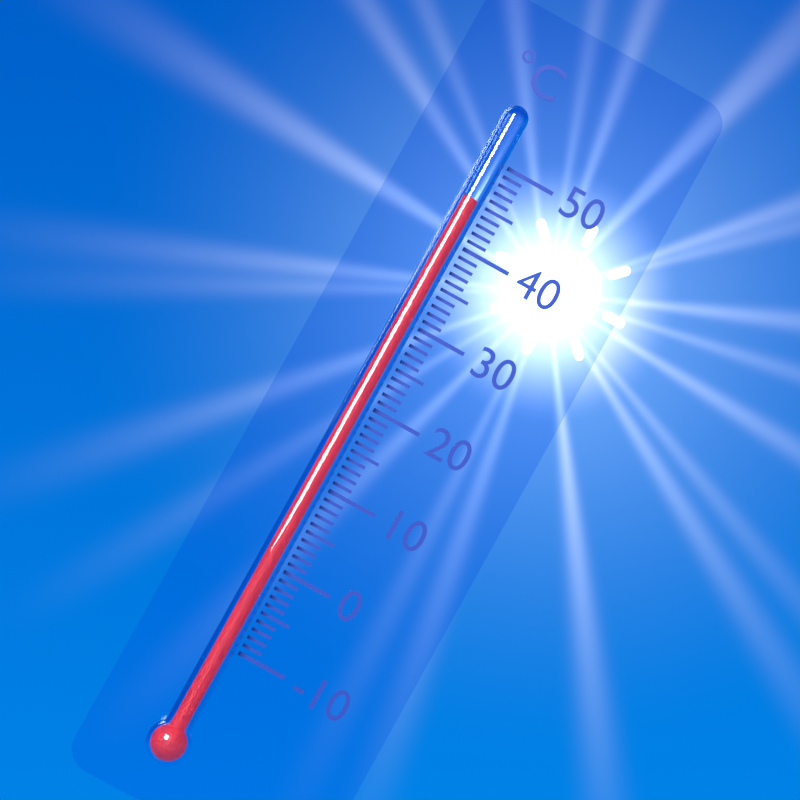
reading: 45 °C
